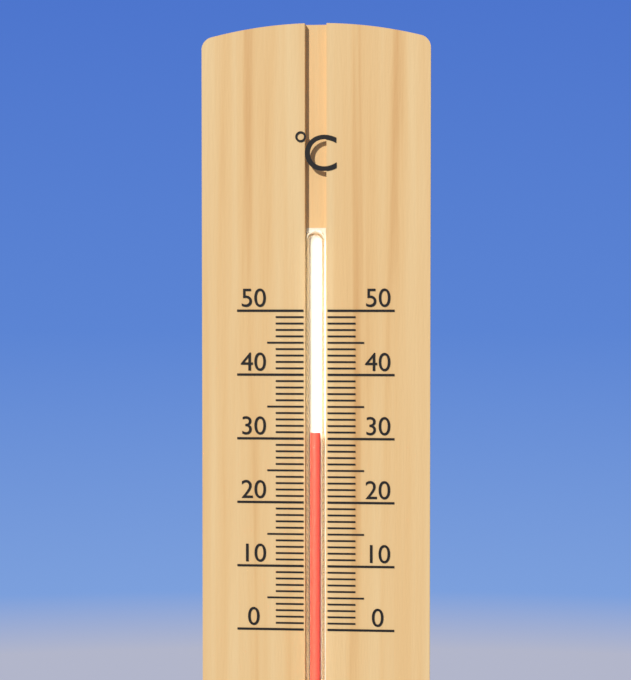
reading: 31 °C
